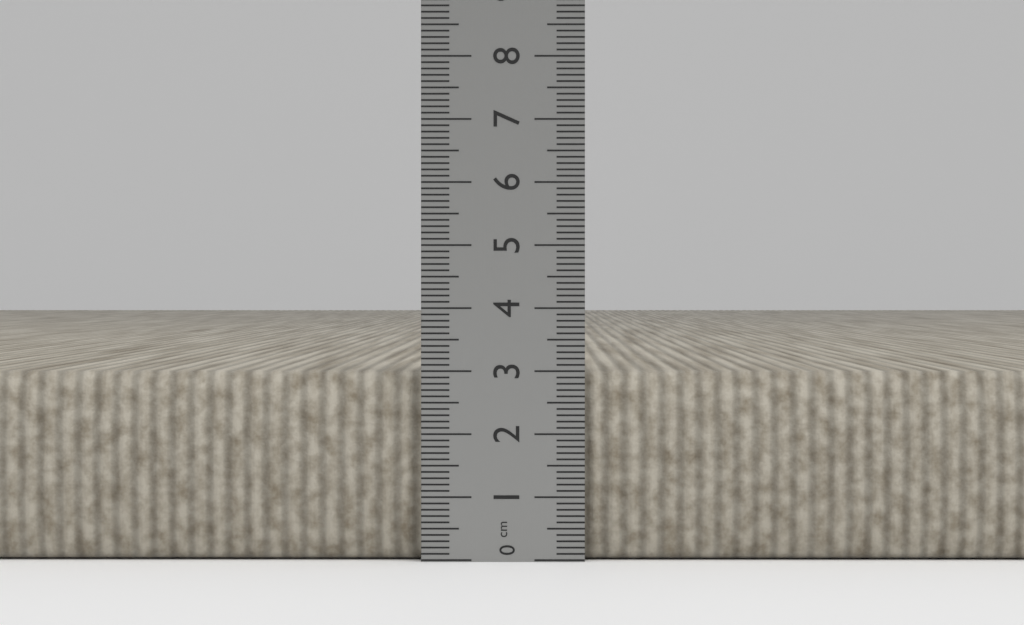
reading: 3.0 cm
